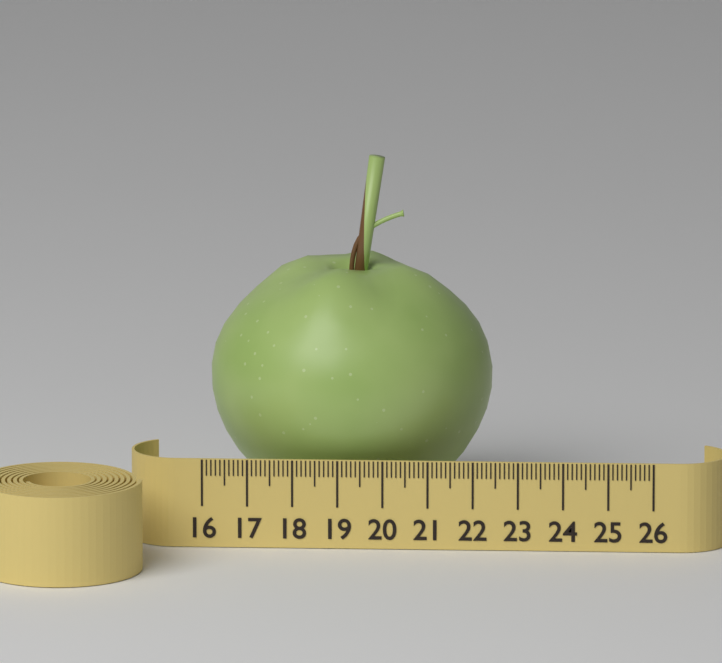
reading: 22.3 (no unit)
